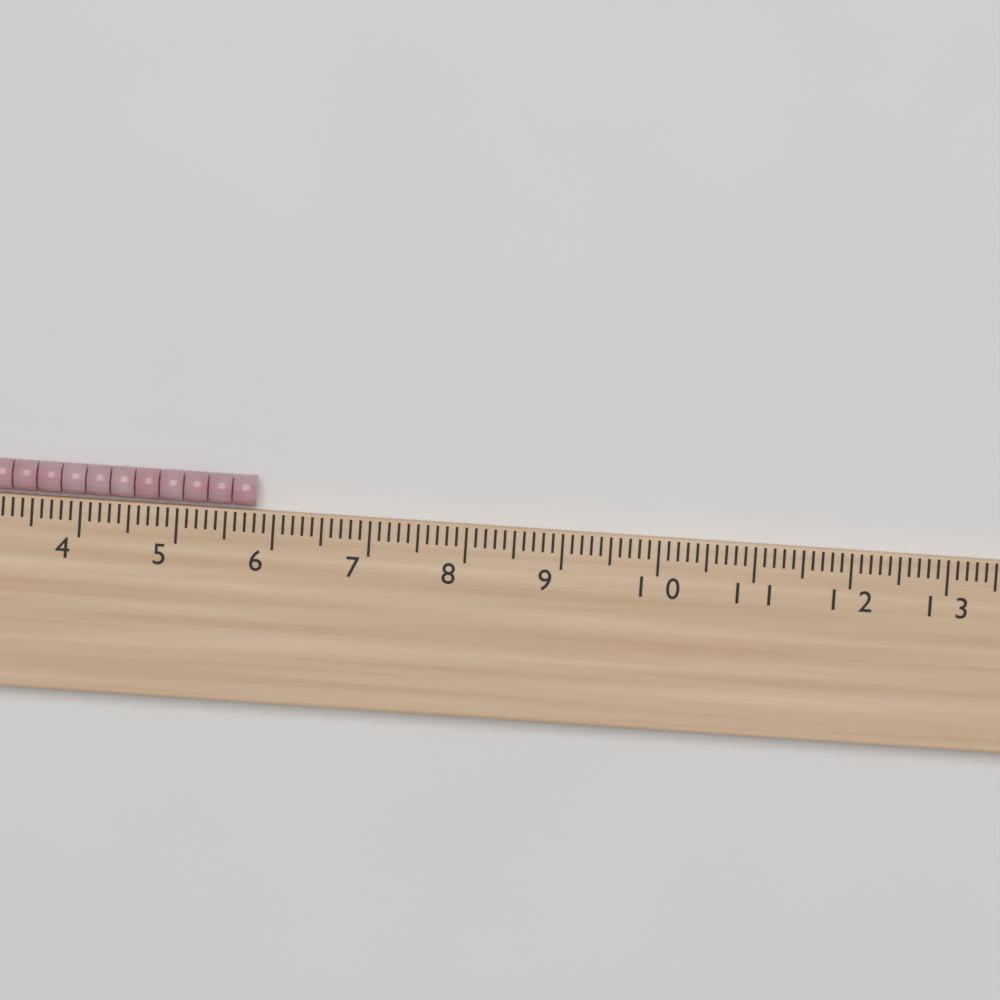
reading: 5.8 cm
